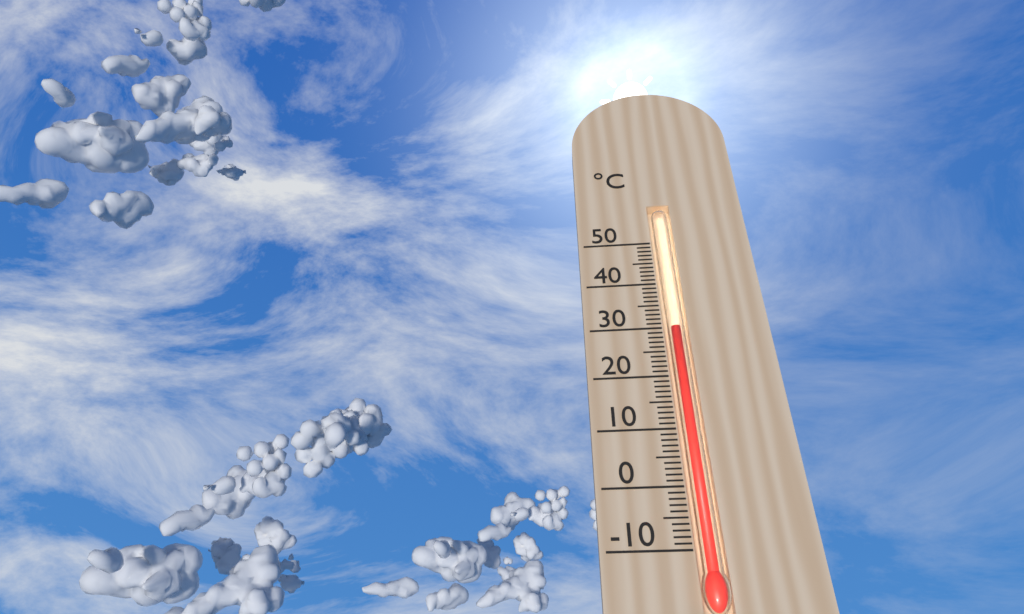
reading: 30 °C
